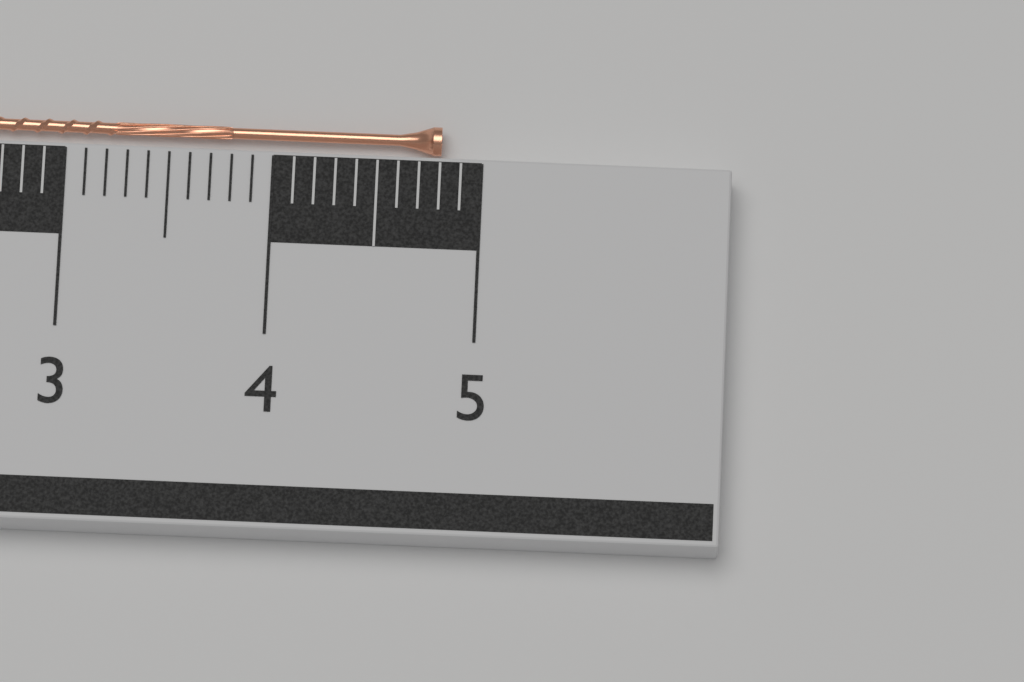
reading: 4.8 cm
